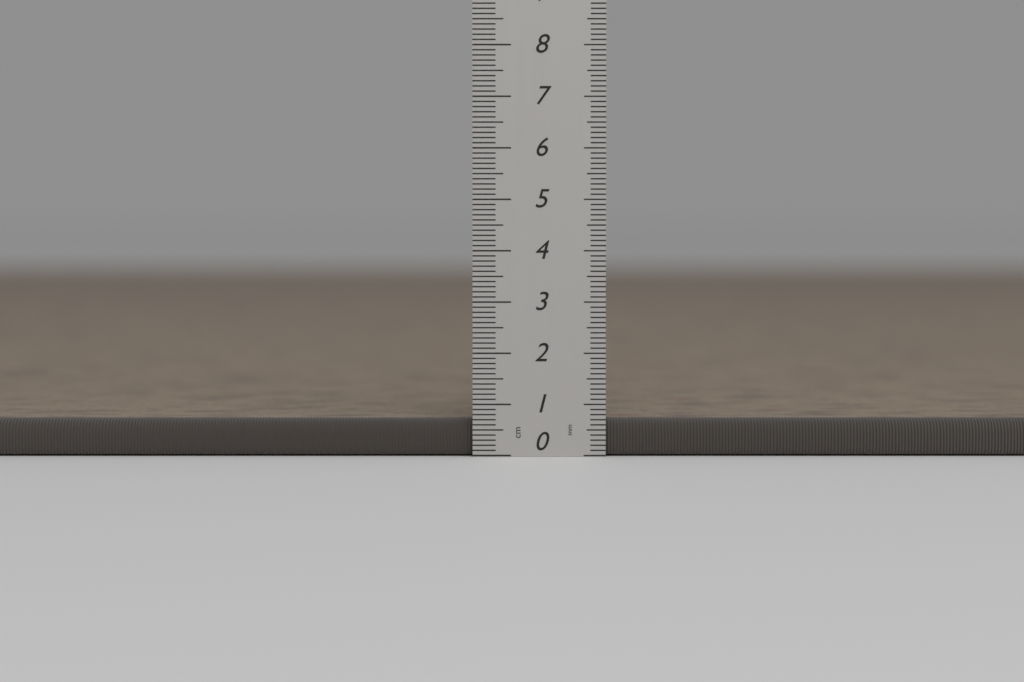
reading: 0.7 cm
